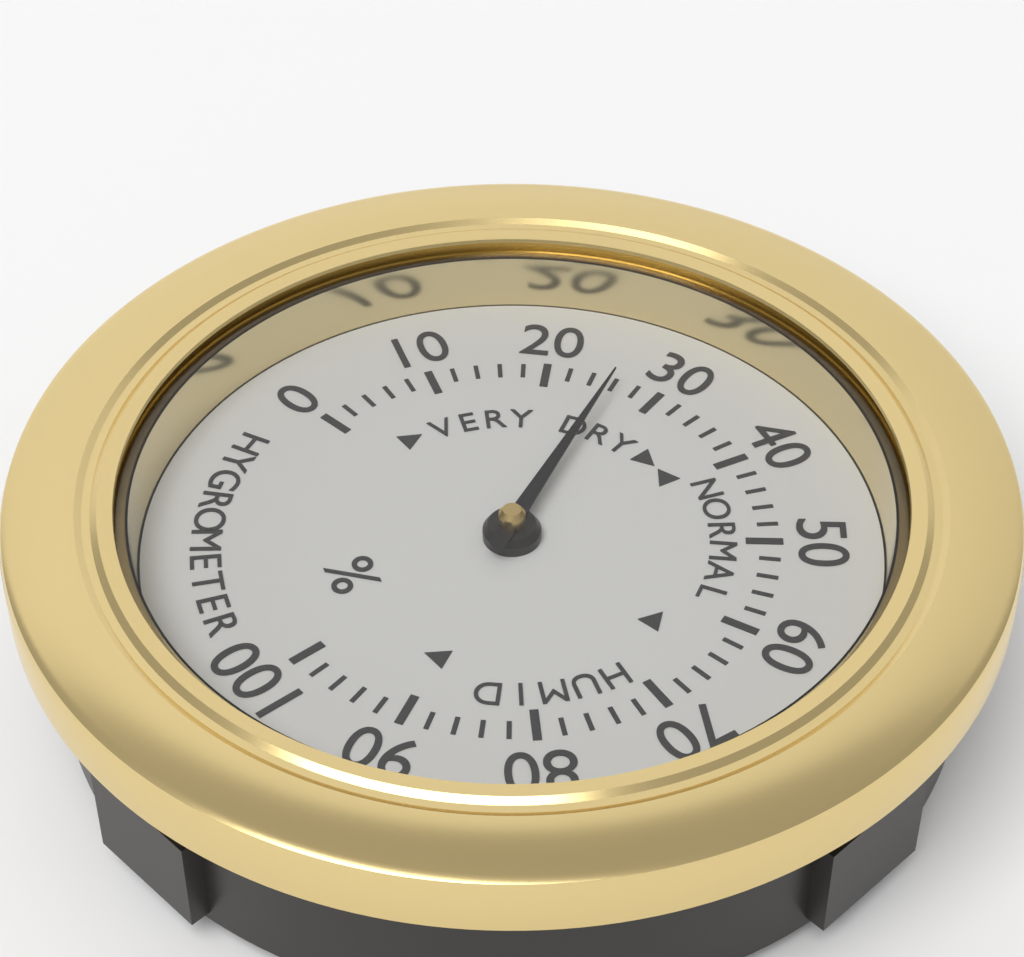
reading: 26 %
